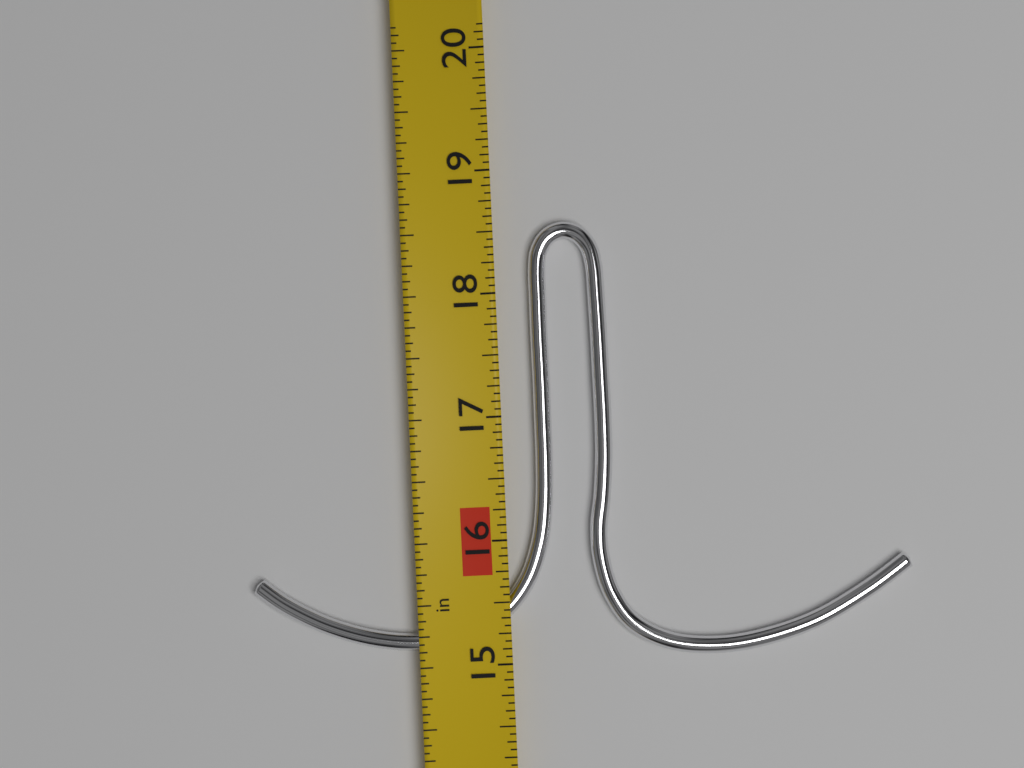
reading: 18.5625 in
